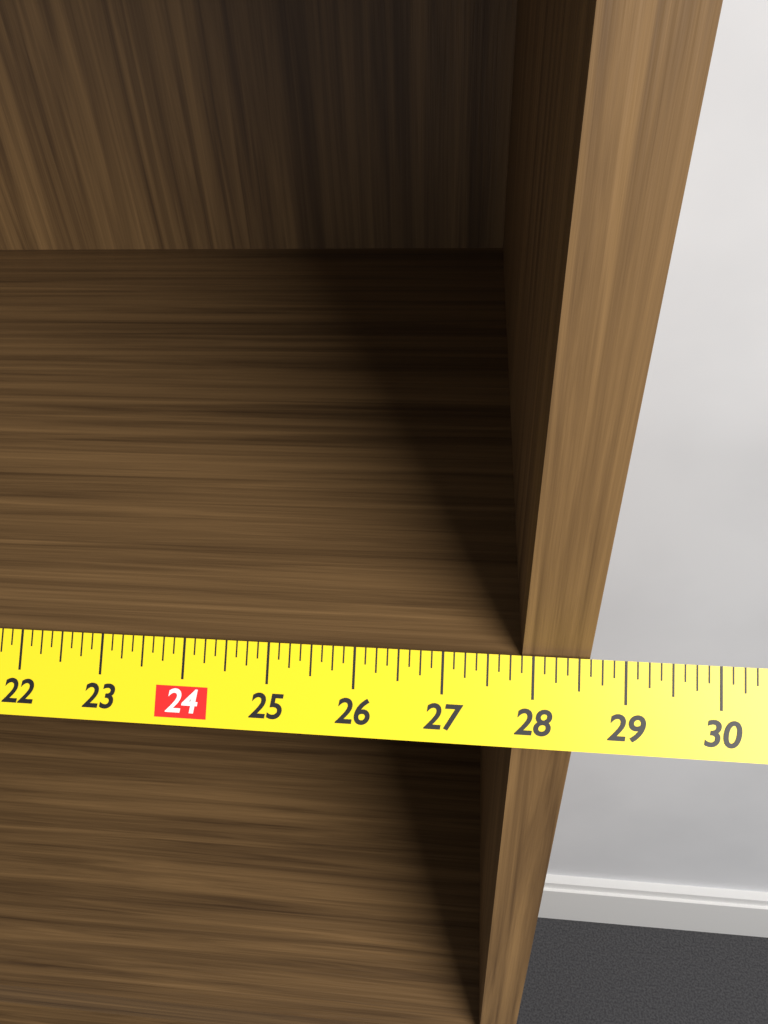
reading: 28.625 in
